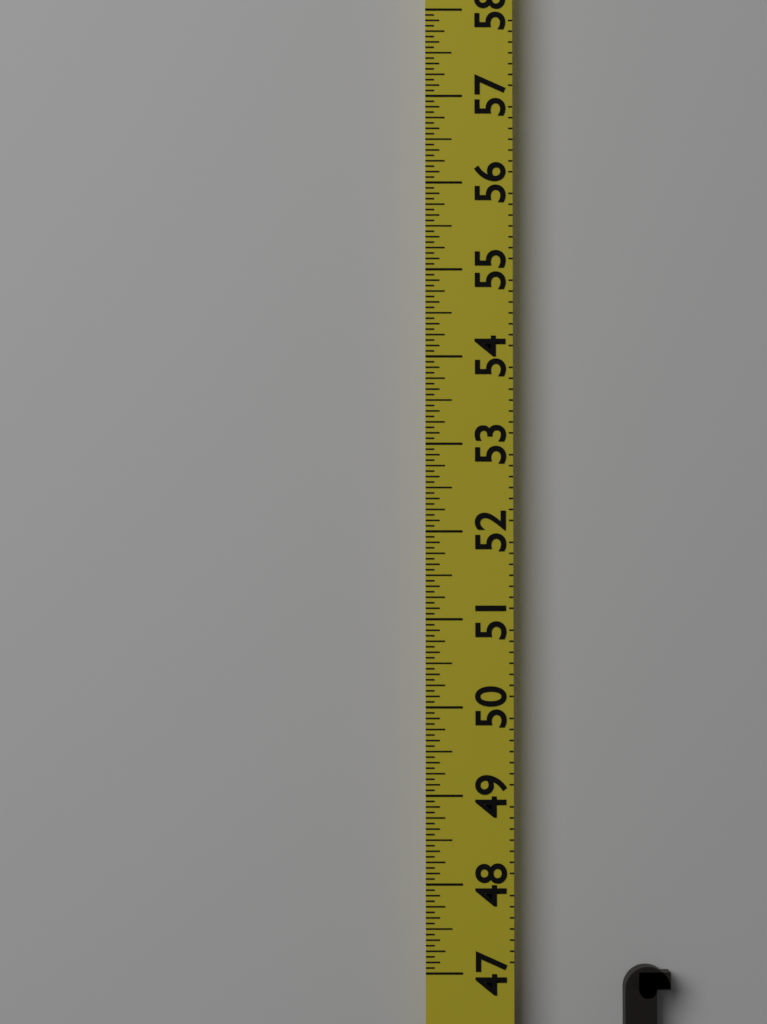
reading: 47.0625 (no unit)
